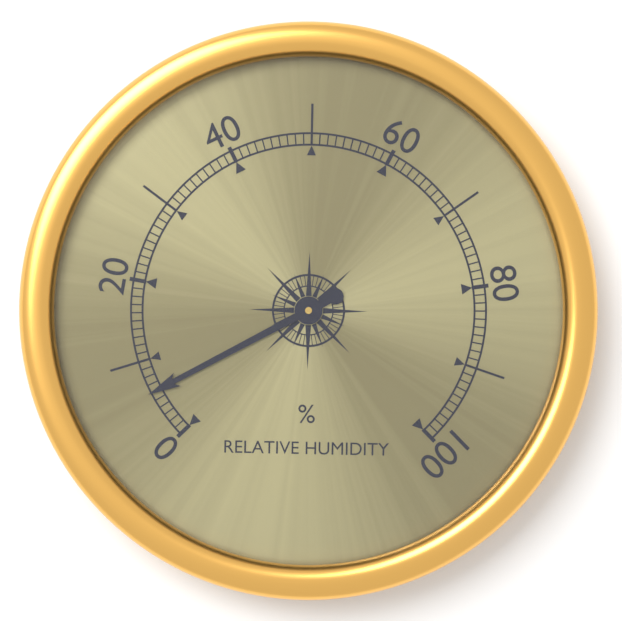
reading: 6 %
